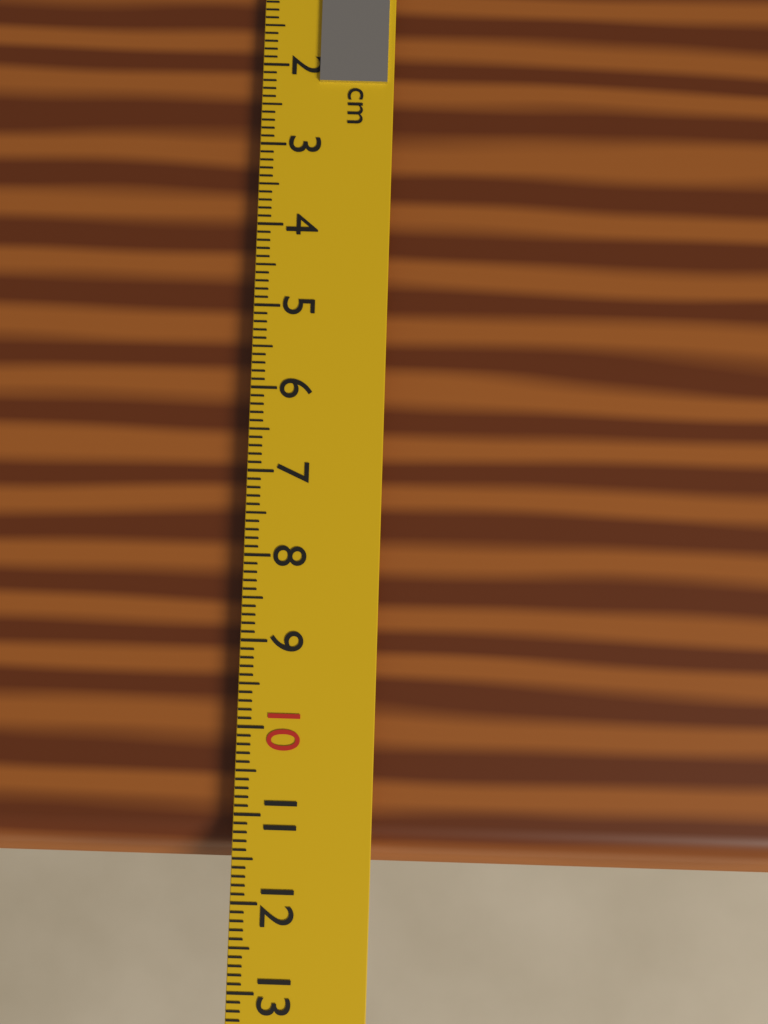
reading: 11.6 cm
